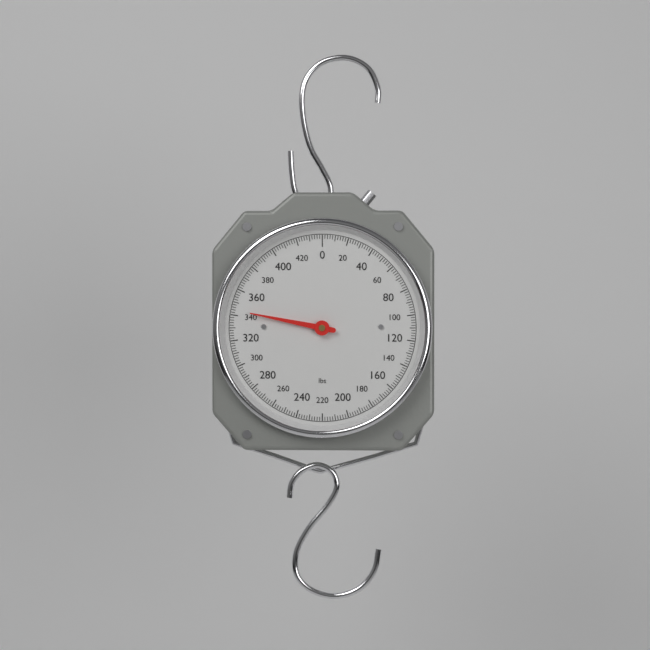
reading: 344 lbs
